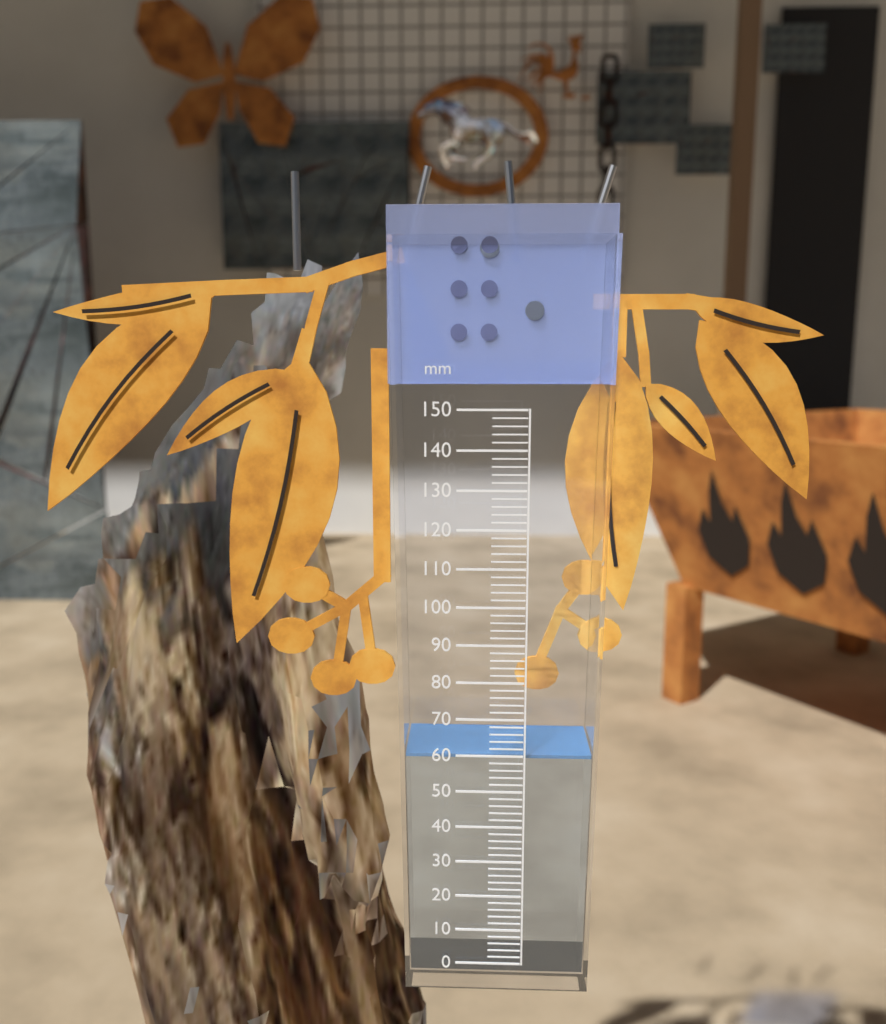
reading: 60 mm
